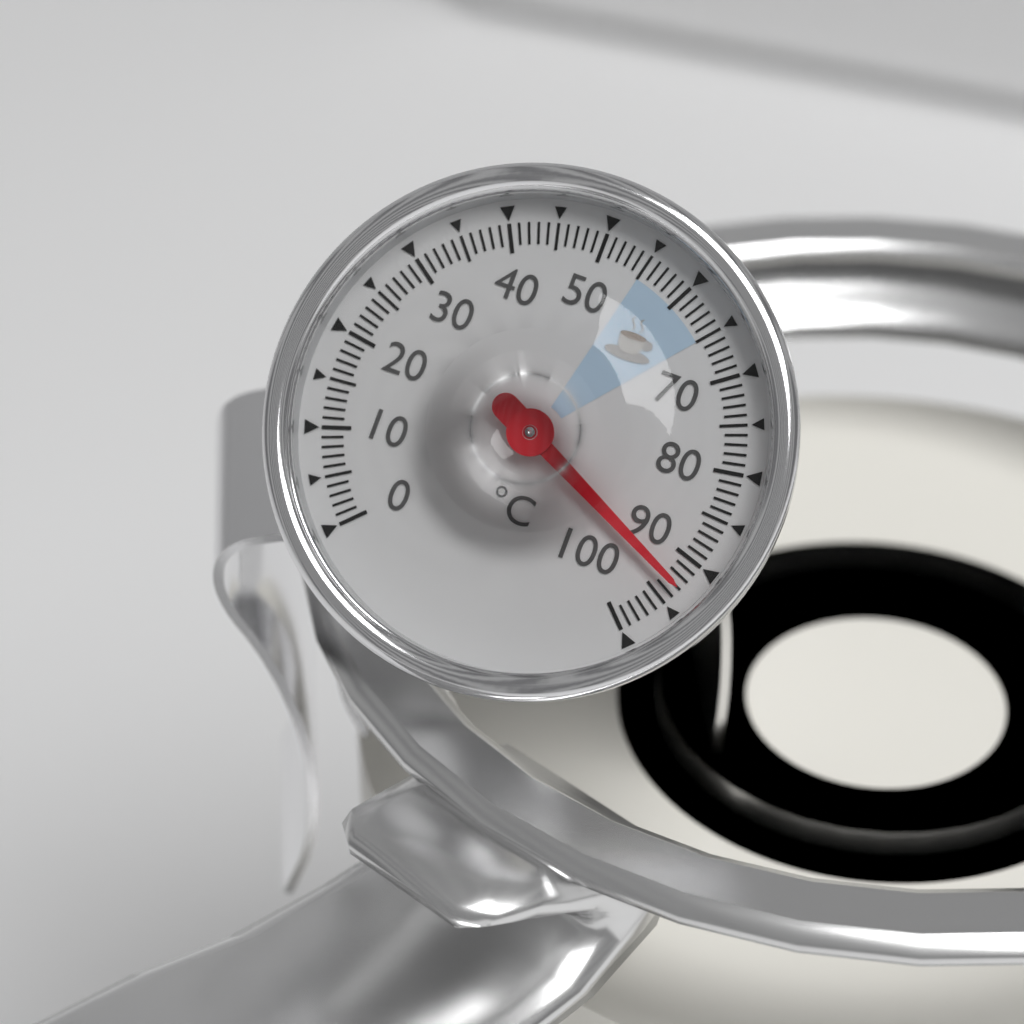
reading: 93 °C
